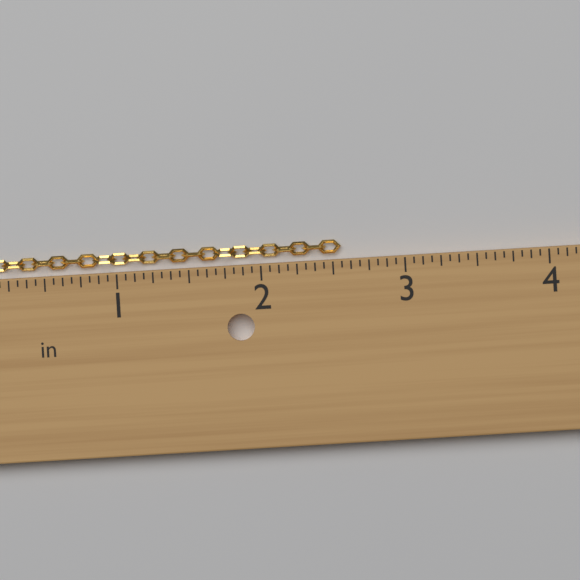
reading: 2.5625 in
